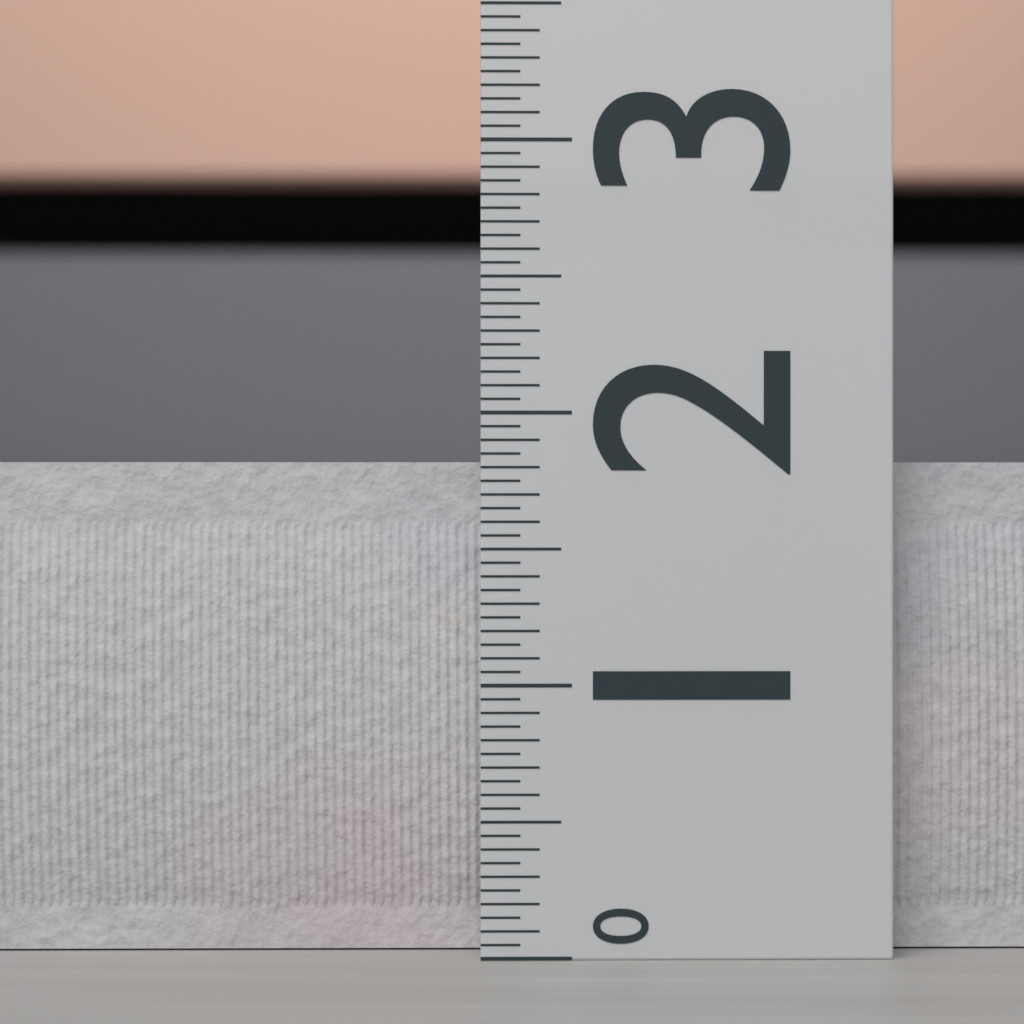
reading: 1.85 (no unit)
